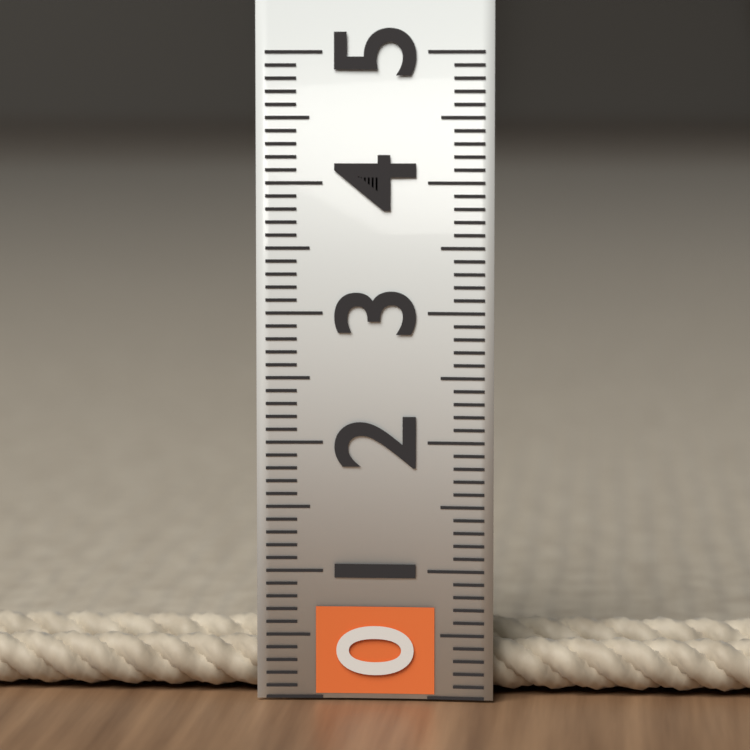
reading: 0.5 (no unit)
